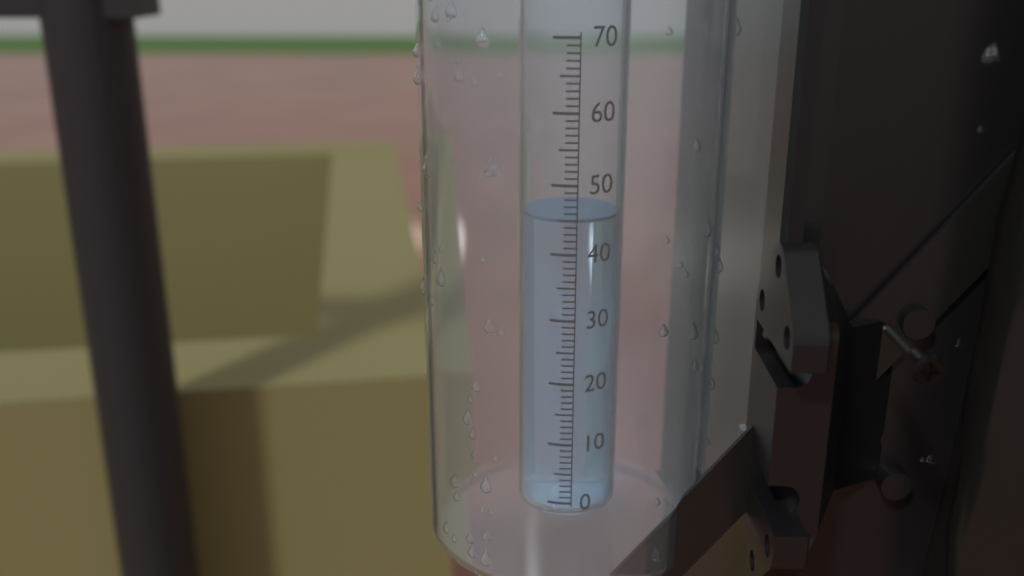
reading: 45 (no unit)
